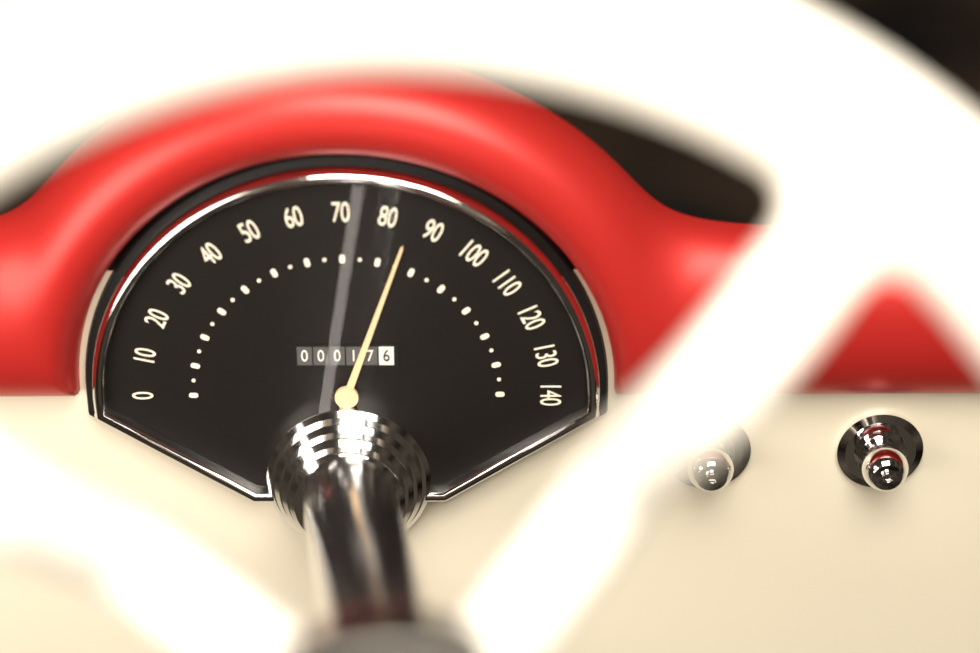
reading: 85 (no unit)
